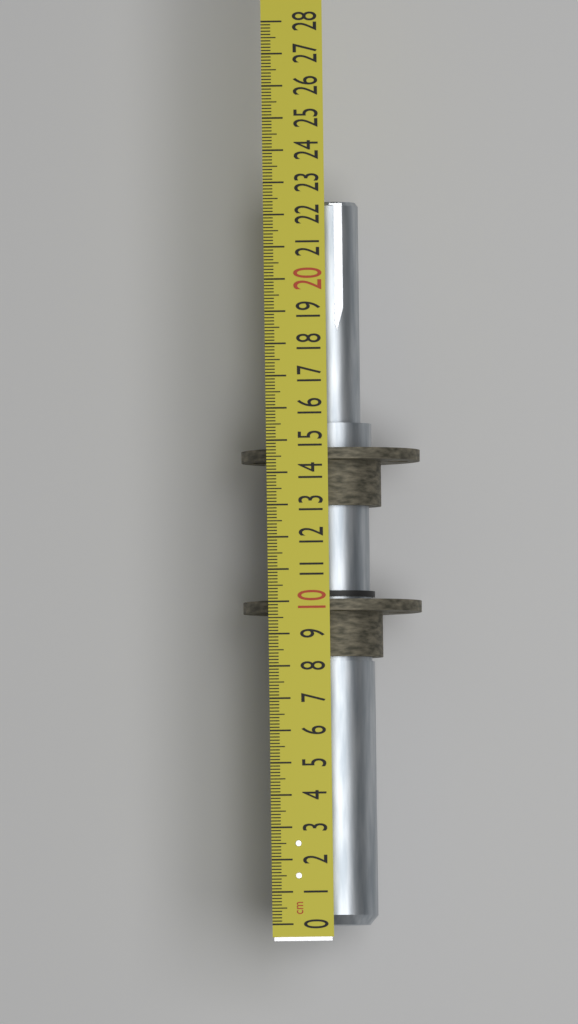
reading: 22.5 cm
